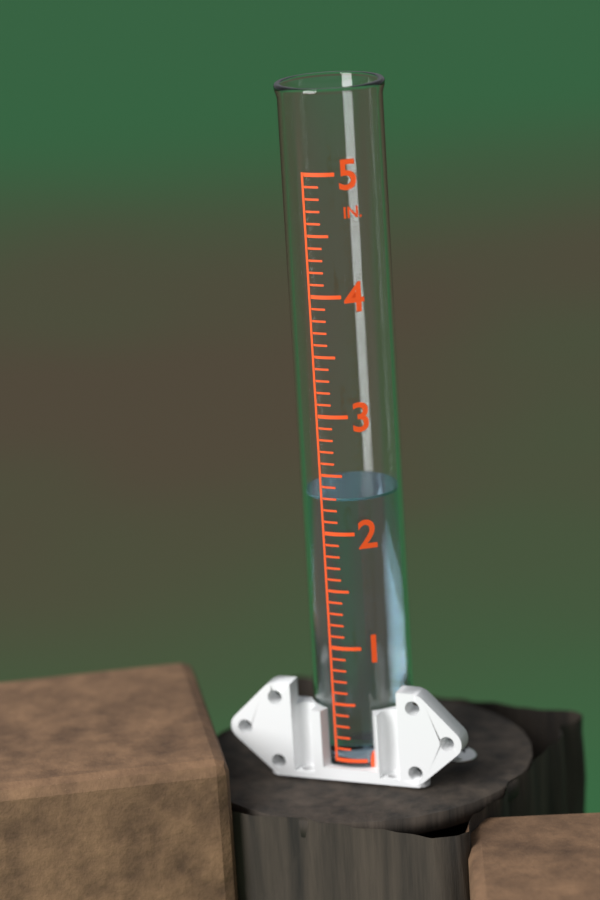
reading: 2.3 in
